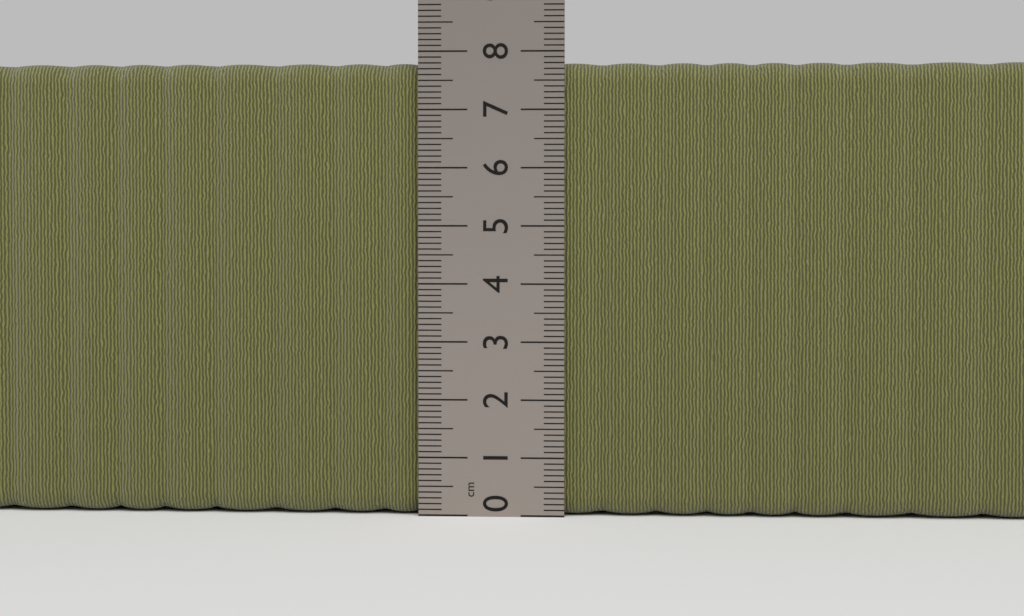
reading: 7.8 cm
